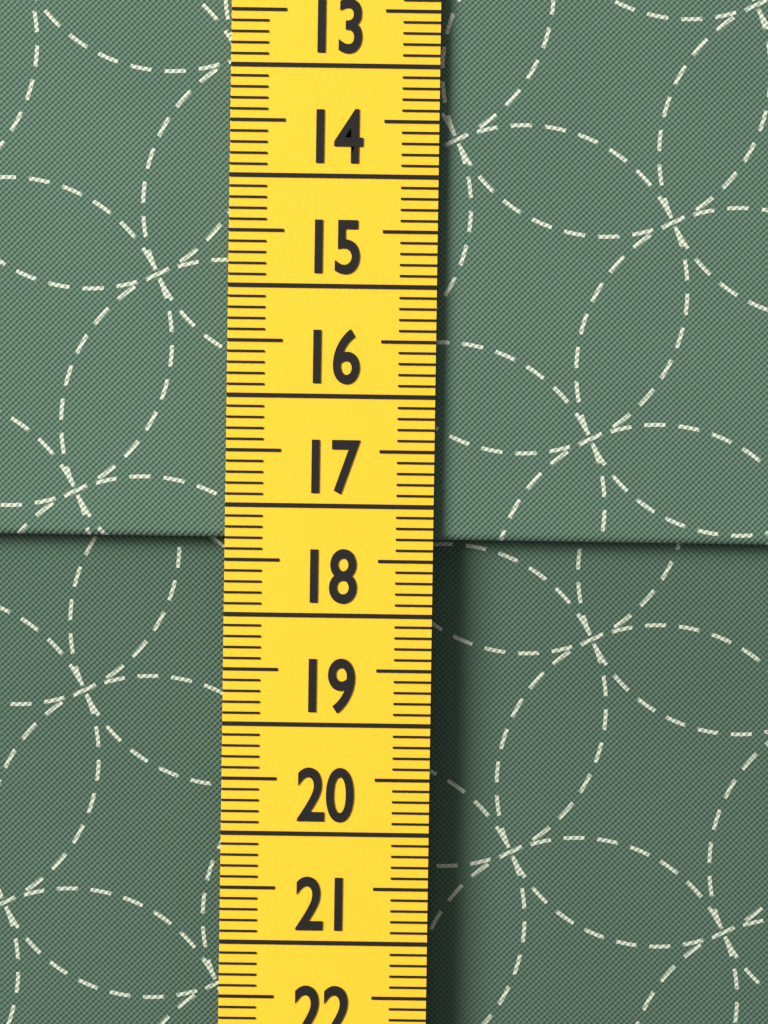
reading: 17.3 cm
